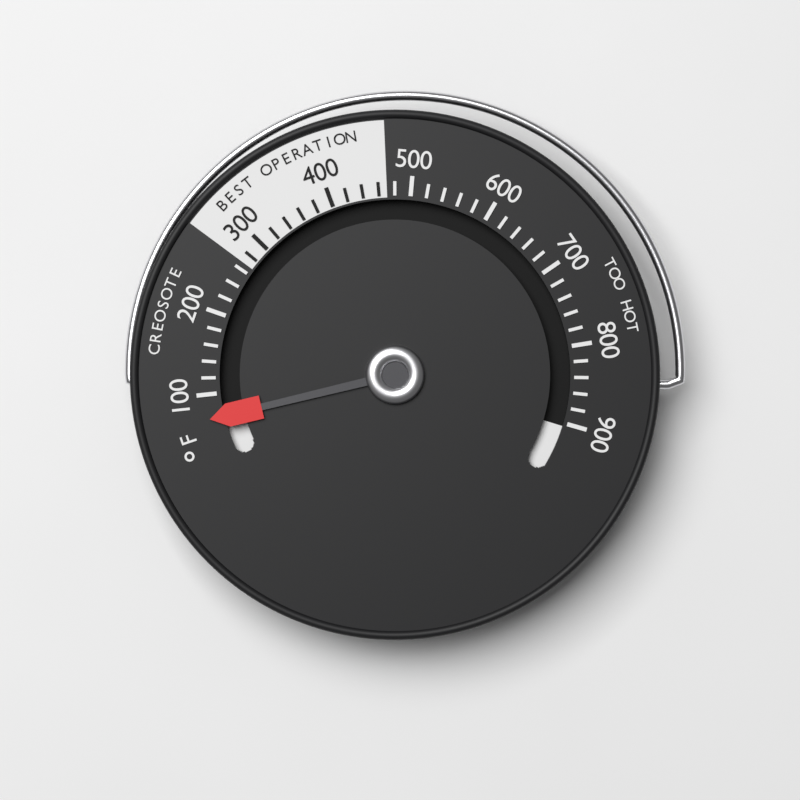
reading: 70 °F
